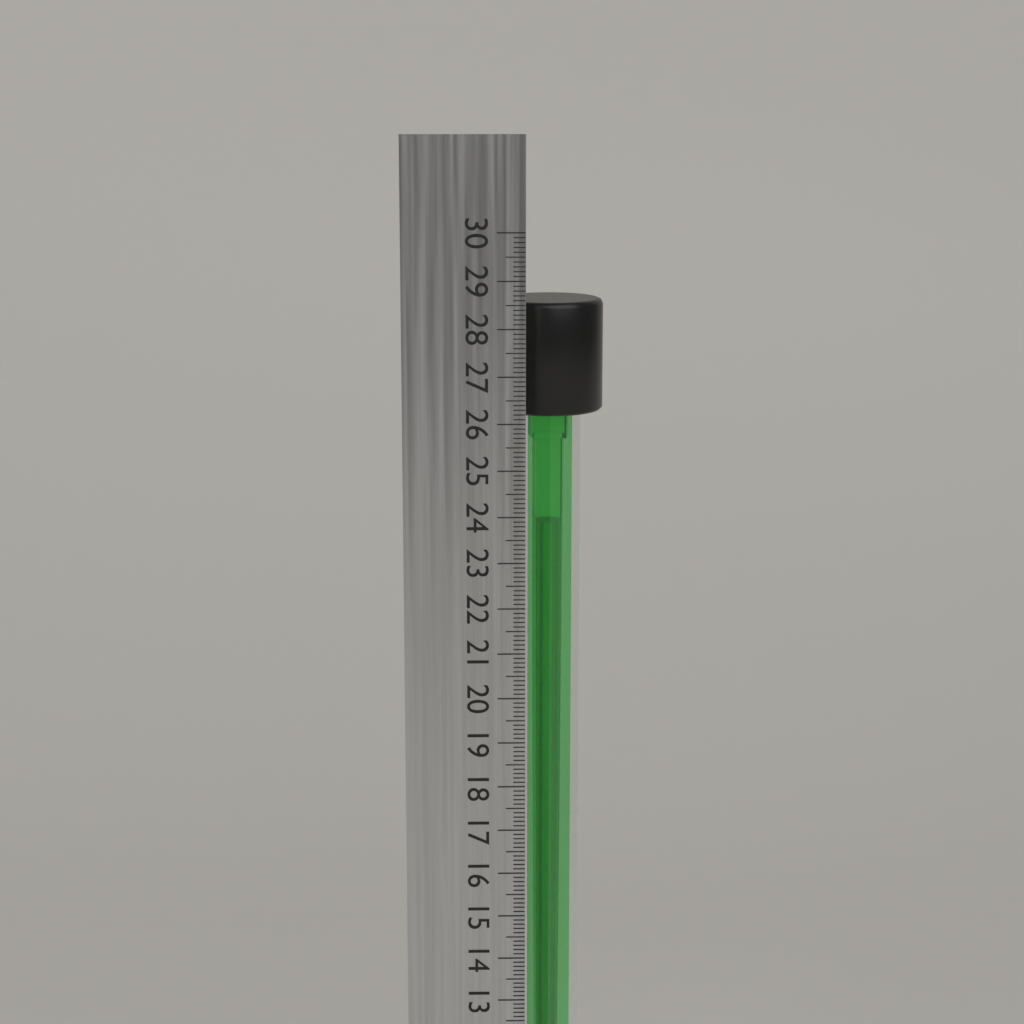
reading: 28.5 cm
